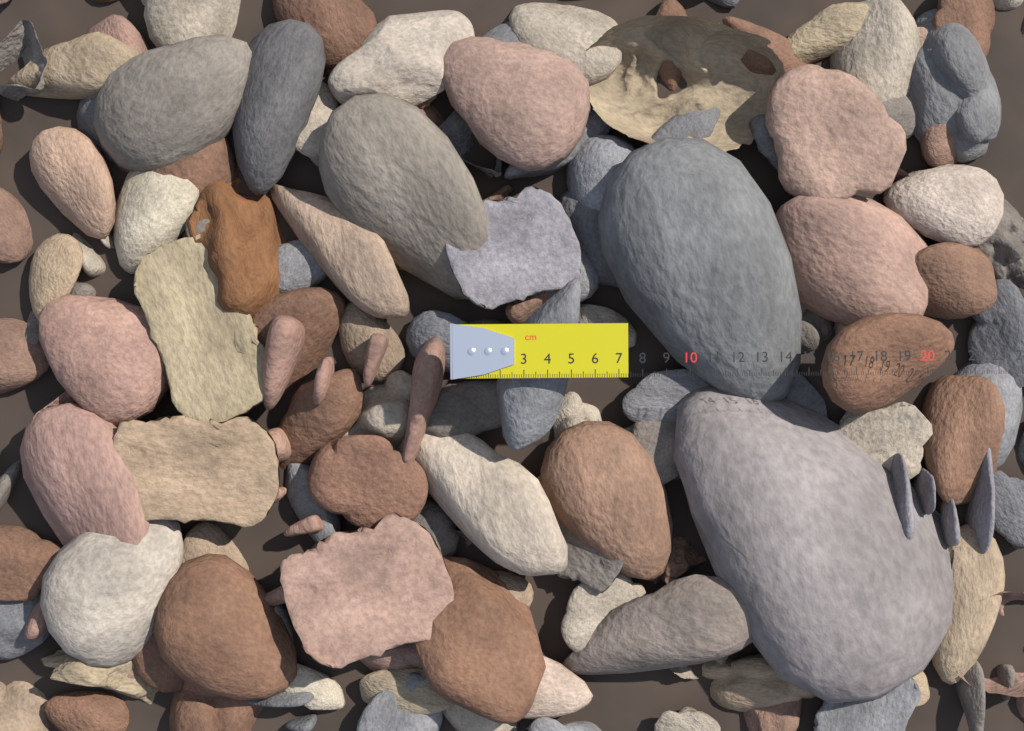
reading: 7.4 cm
